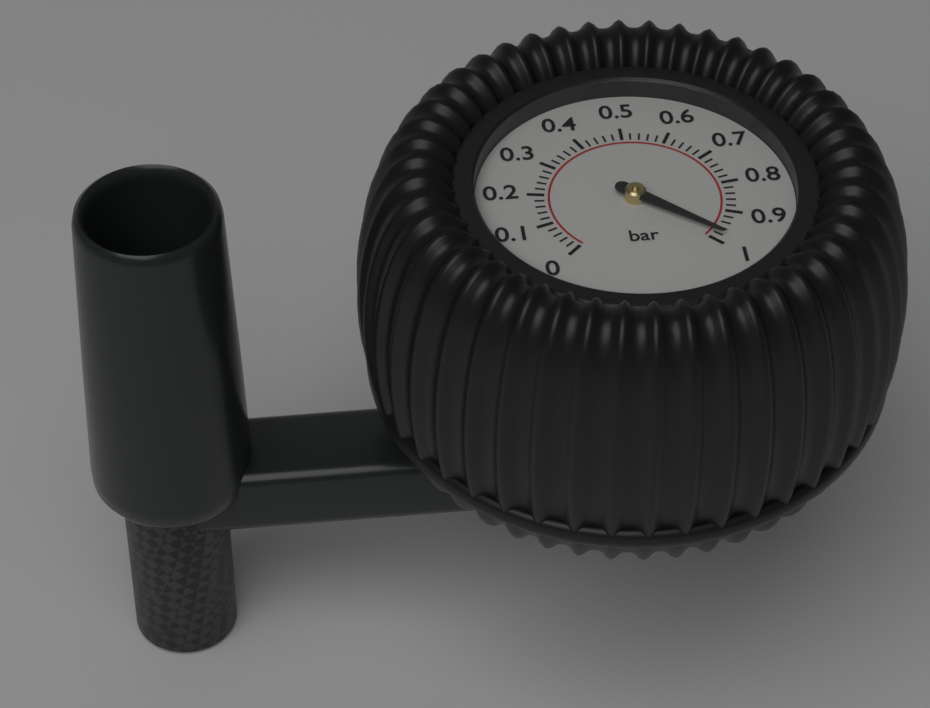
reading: 0.98 bar
